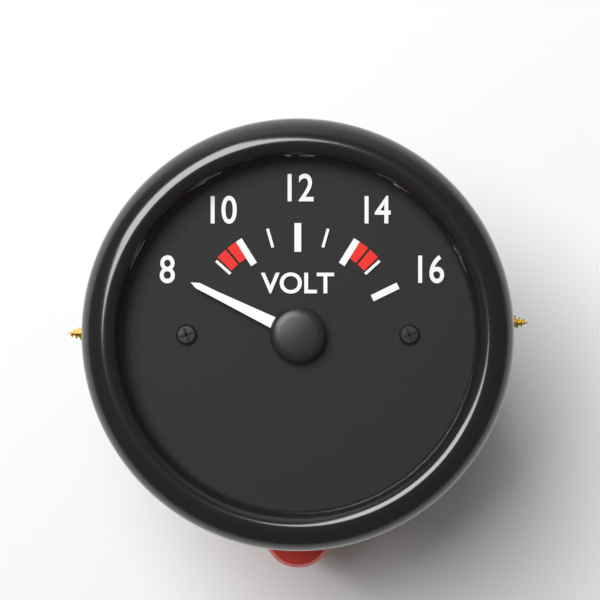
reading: 8 V
